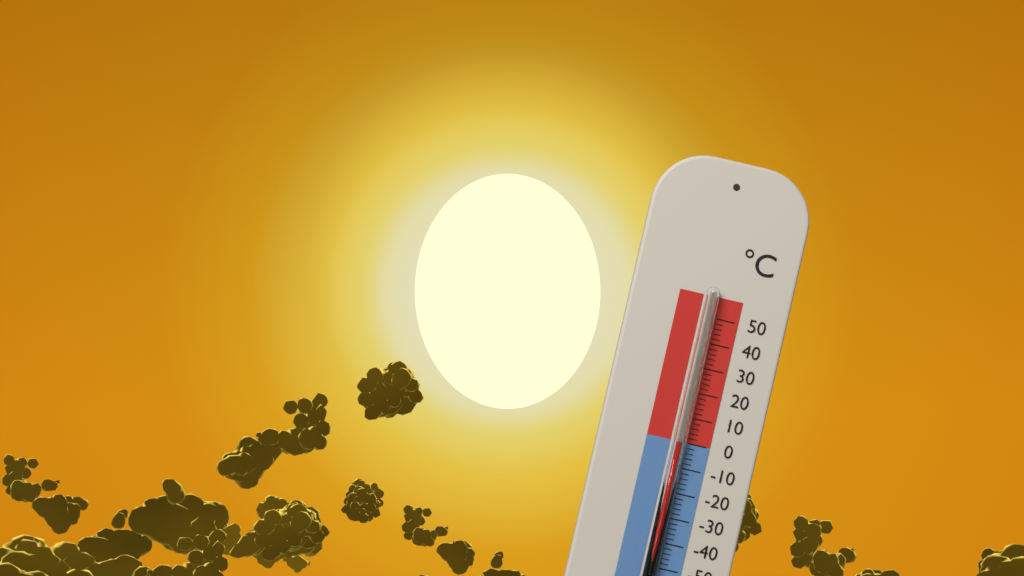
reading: 0 °C
